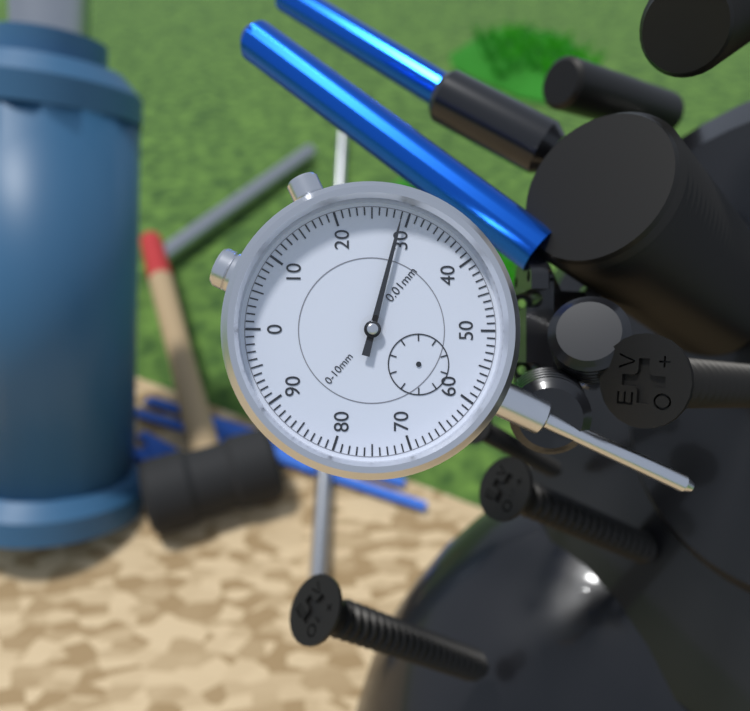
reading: 0.29 mm
